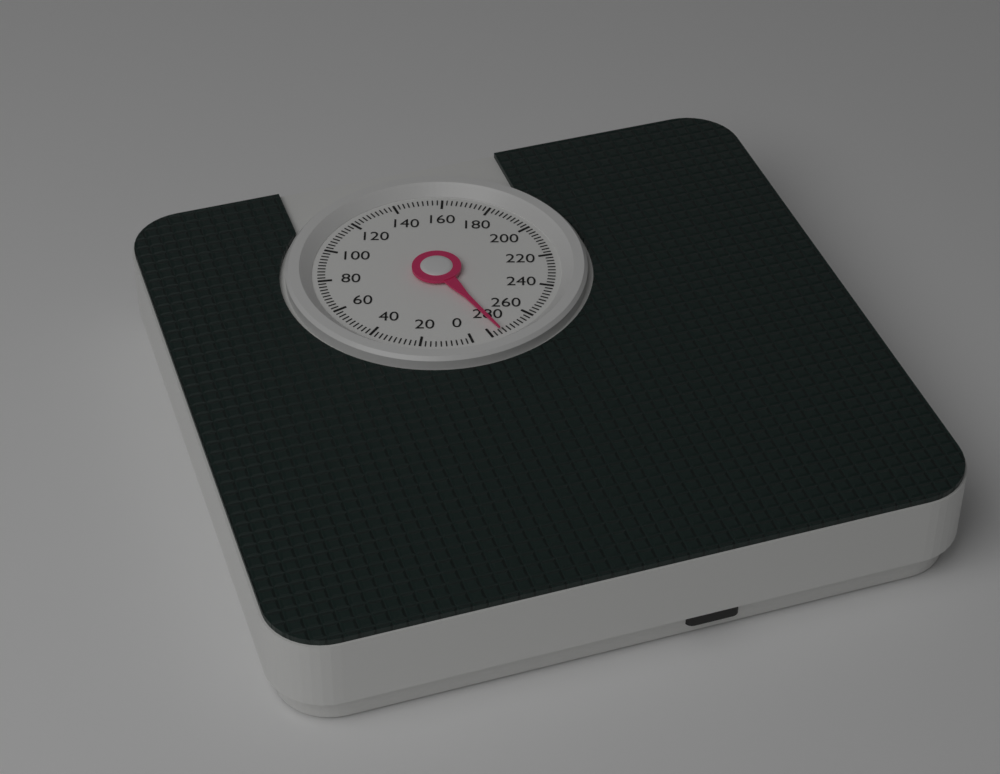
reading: 276 (no unit)
